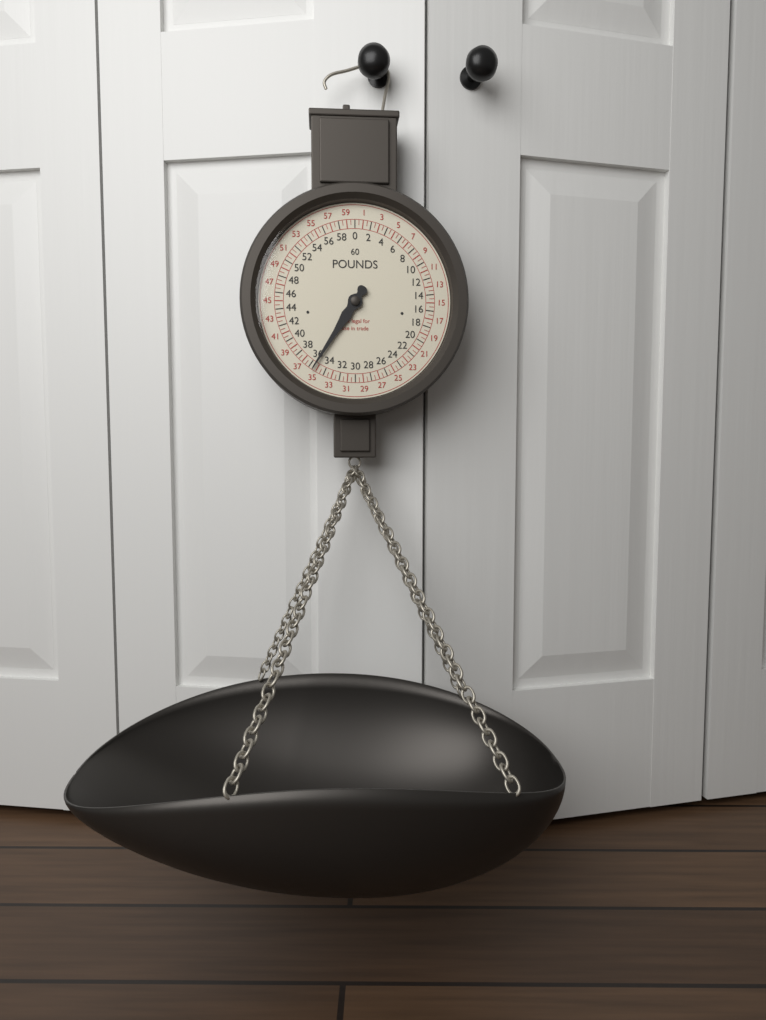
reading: 35.5 lb
